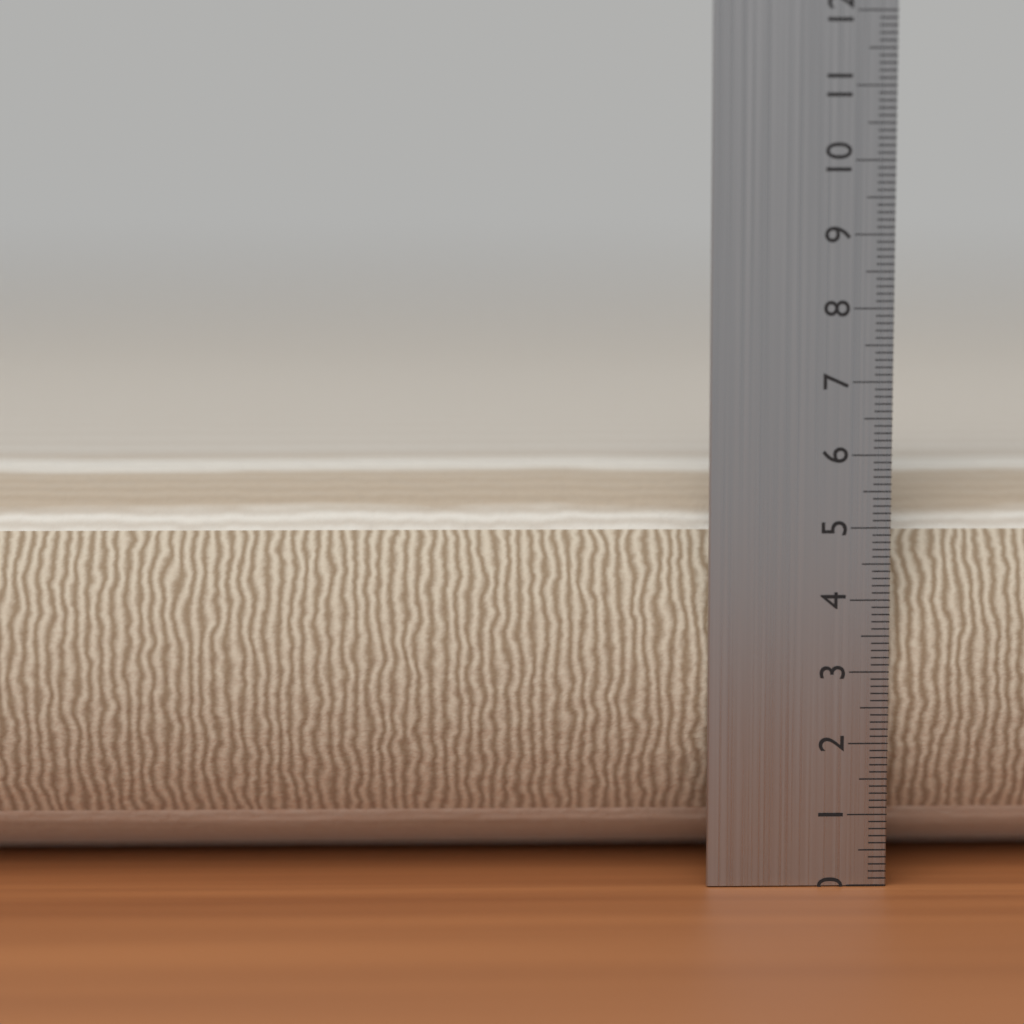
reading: 5.8 cm
